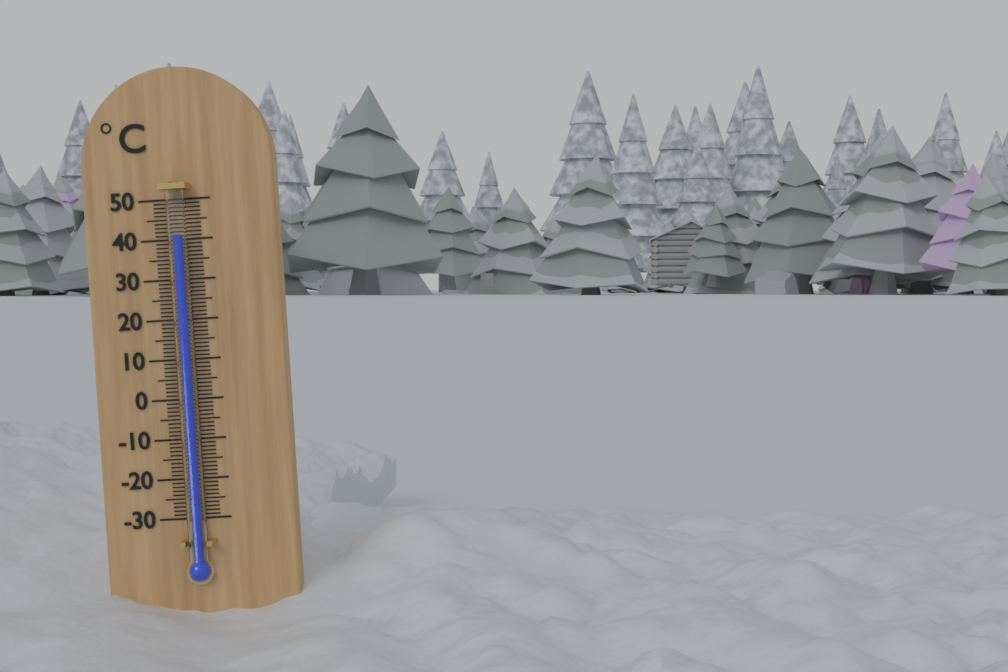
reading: 41 °C
